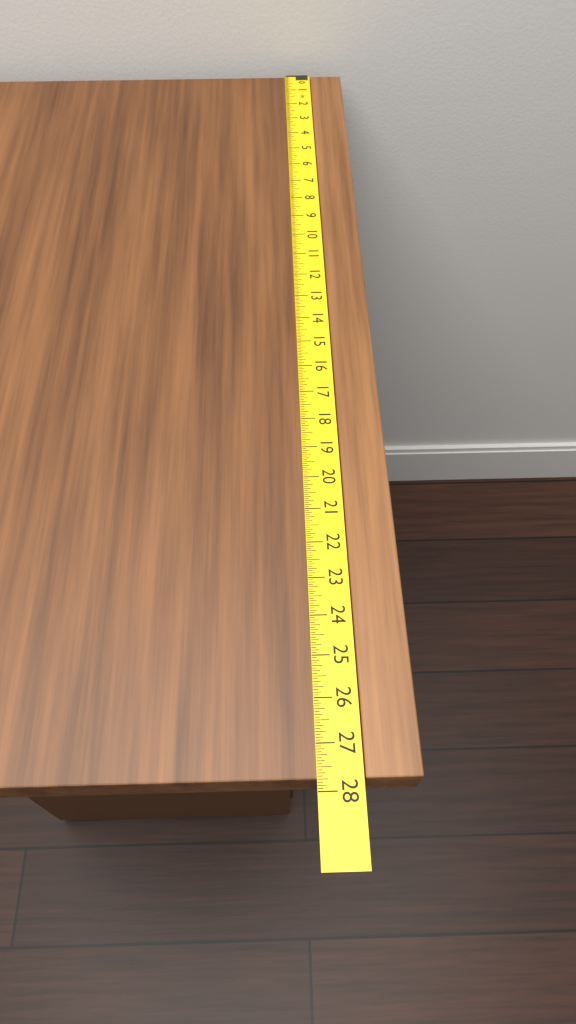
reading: 27.7500 in
